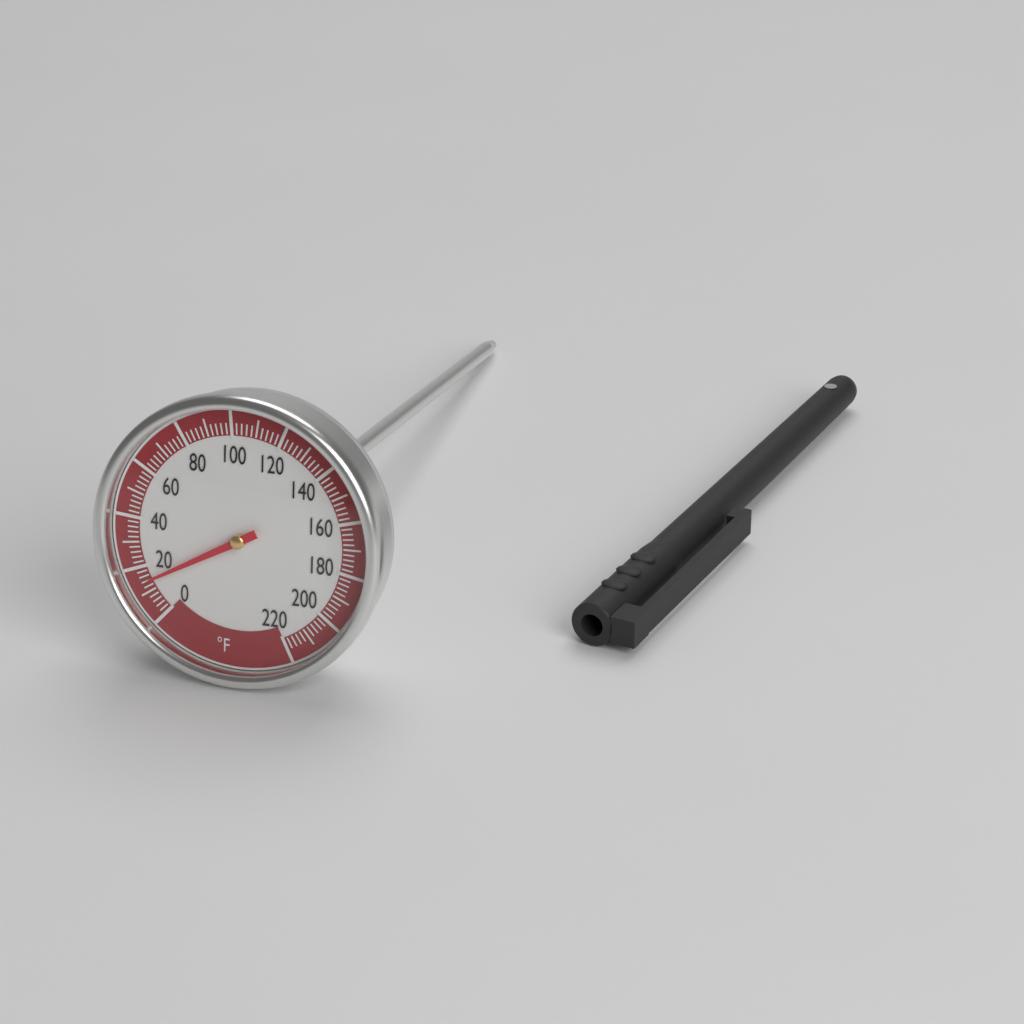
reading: 14 °F
